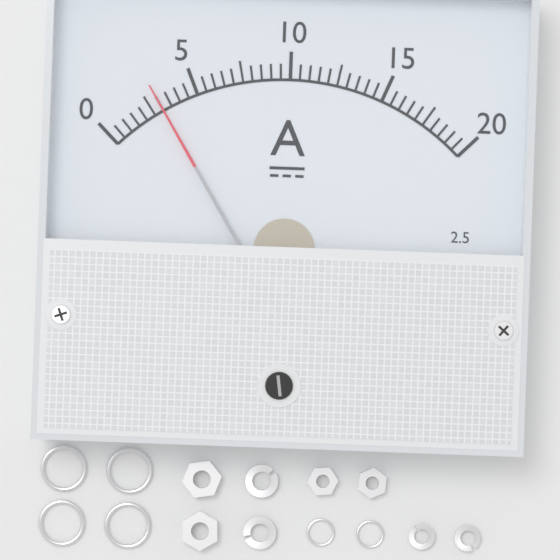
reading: 3.0 A
